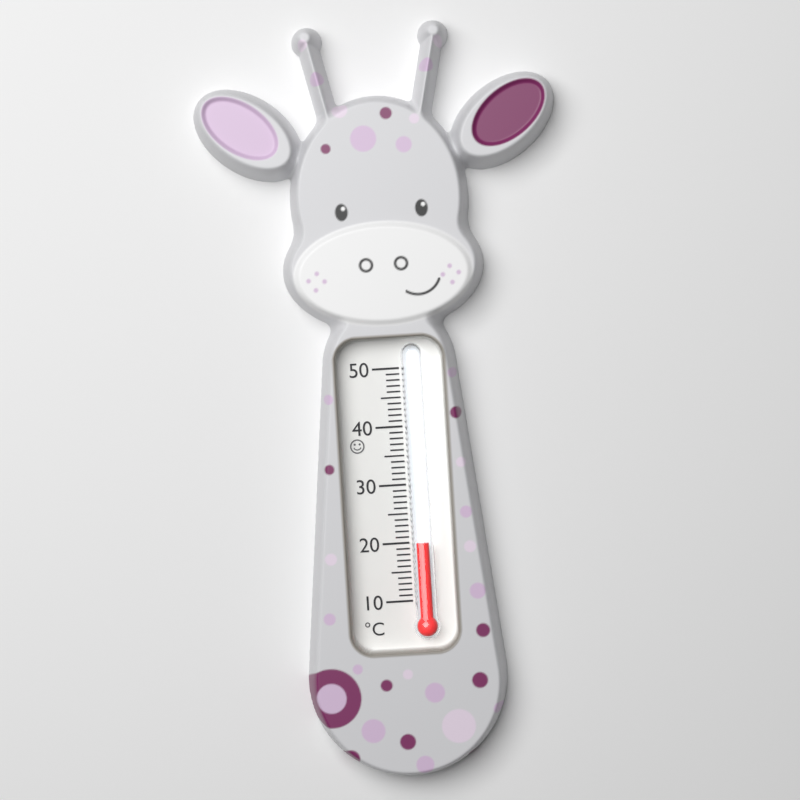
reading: 20 °C
